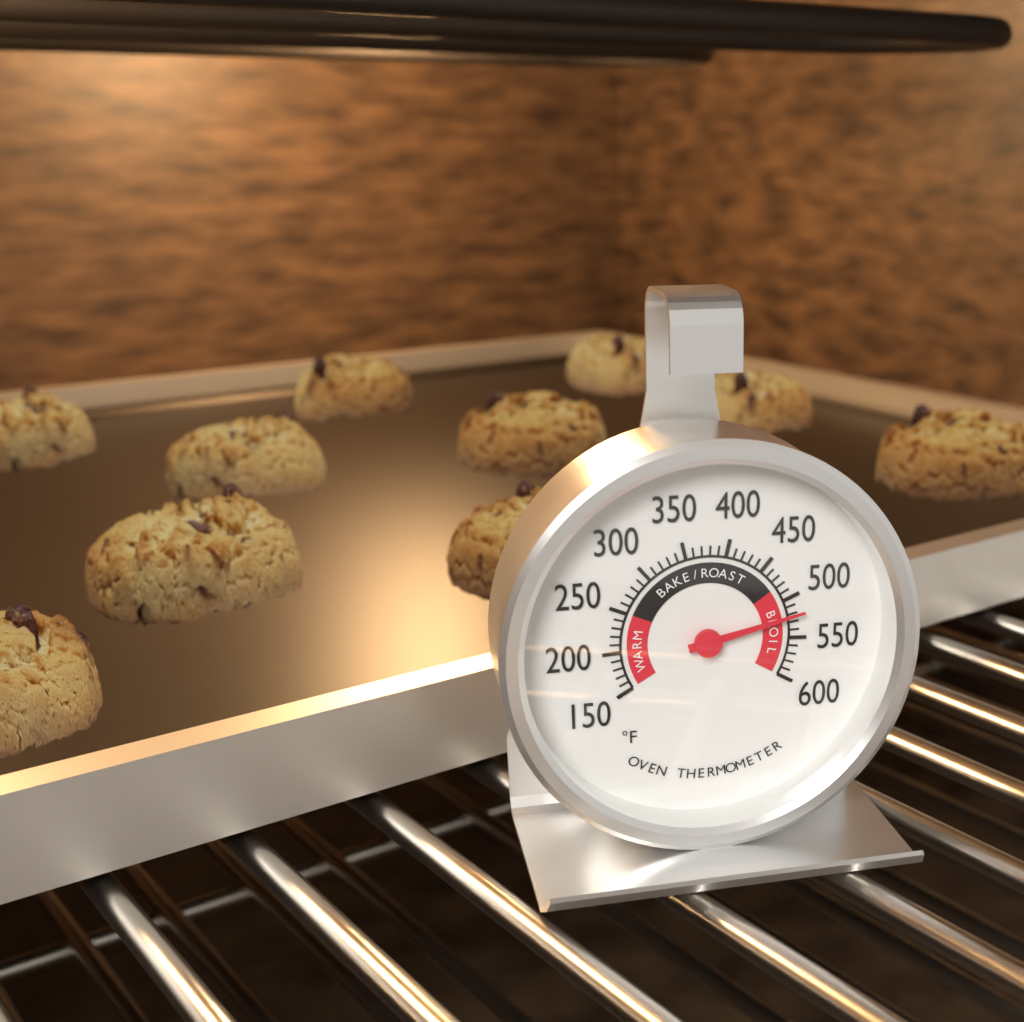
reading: 520 °F
